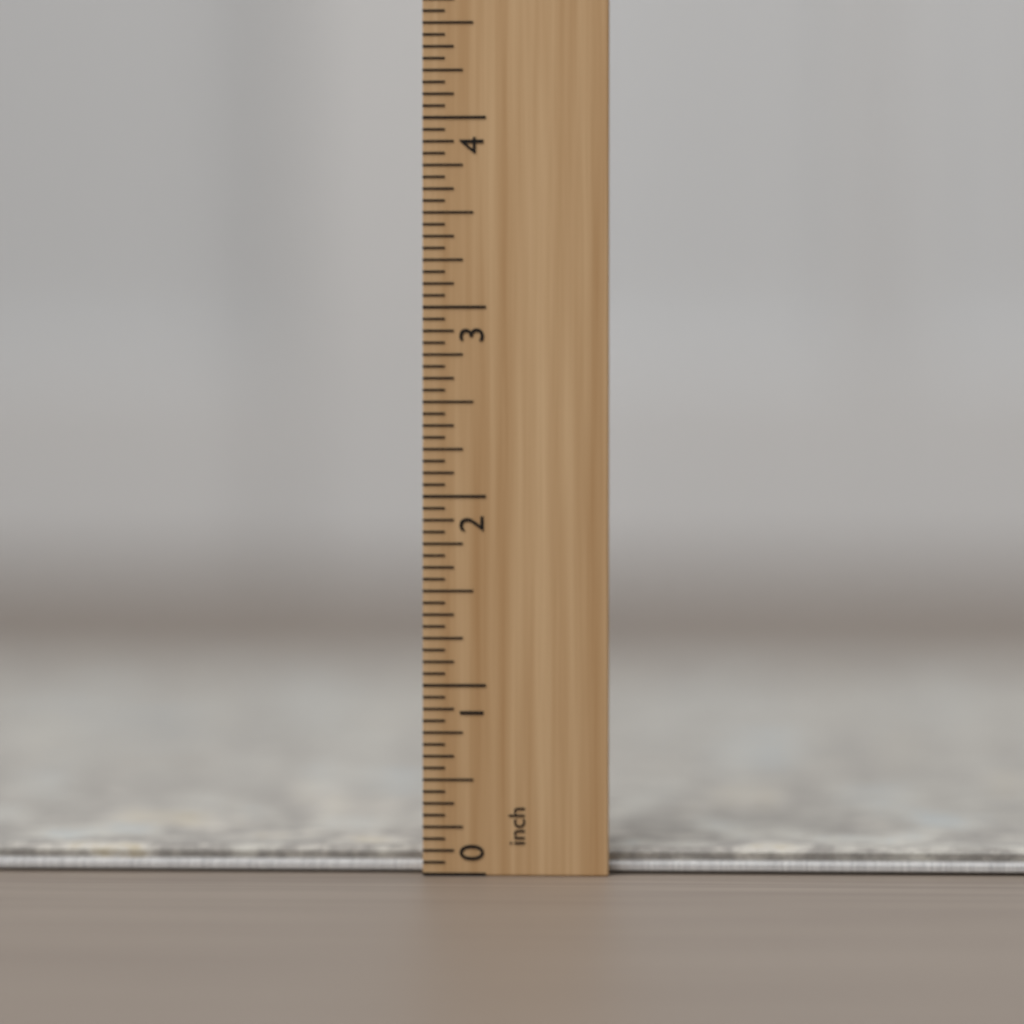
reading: 0.1250 inch
